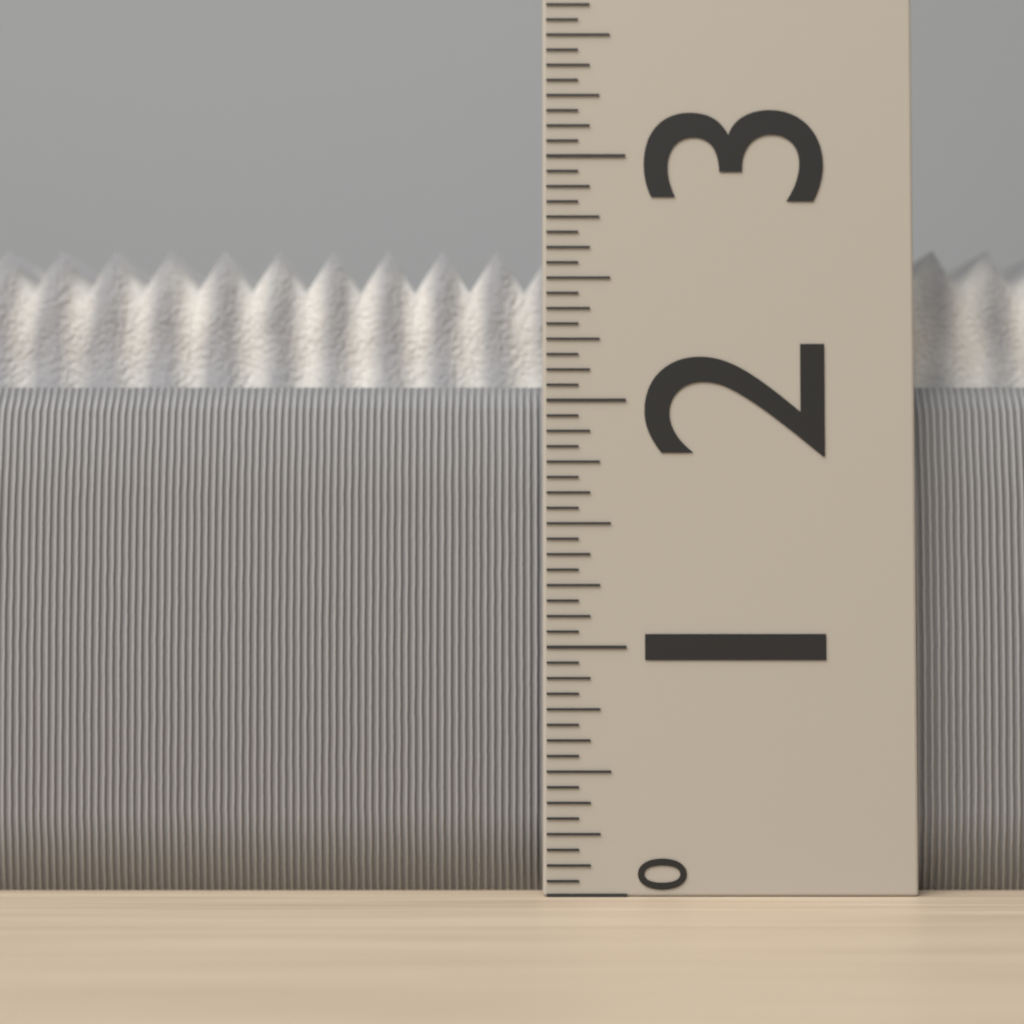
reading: 2.6875 (no unit)
